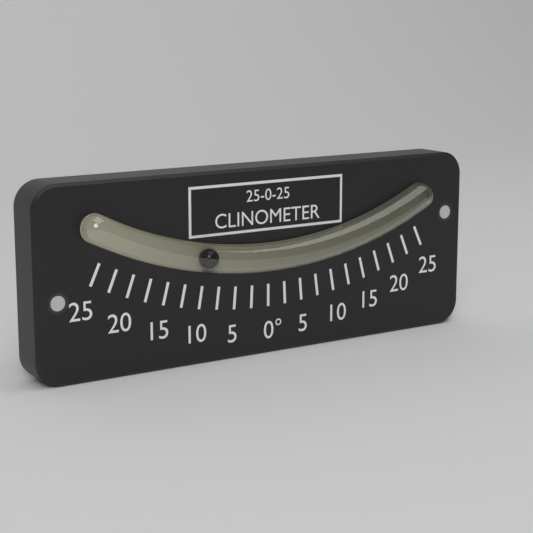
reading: -10.0 °
